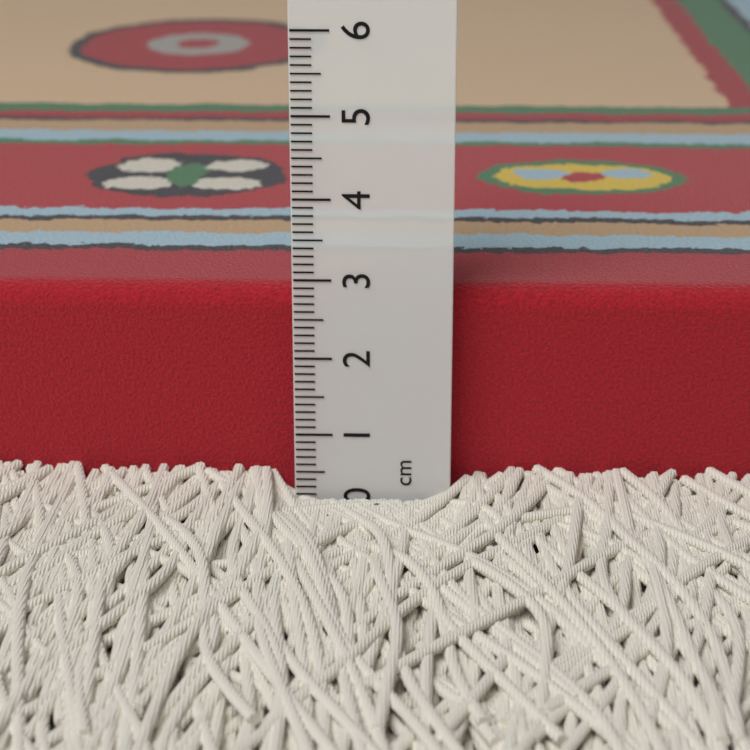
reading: 2.8 cm
